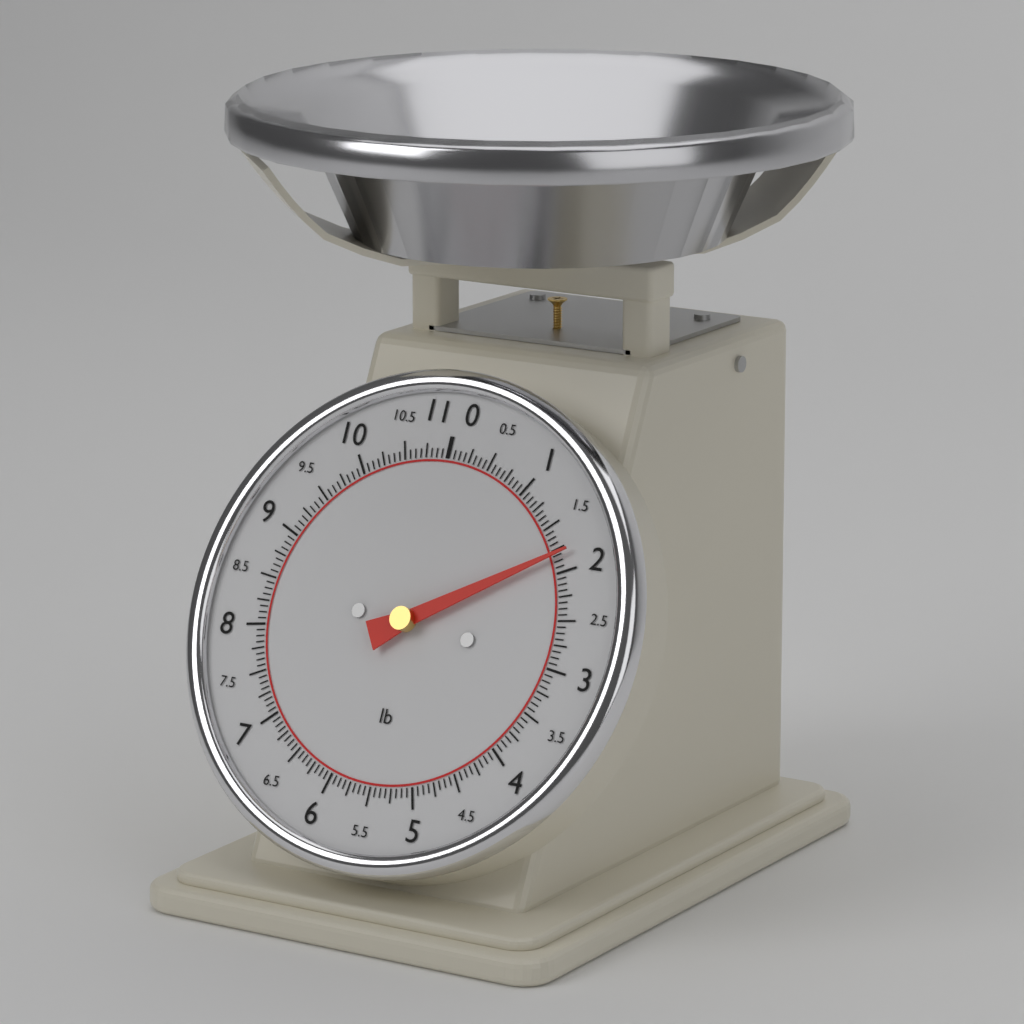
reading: 1.8125 lb
